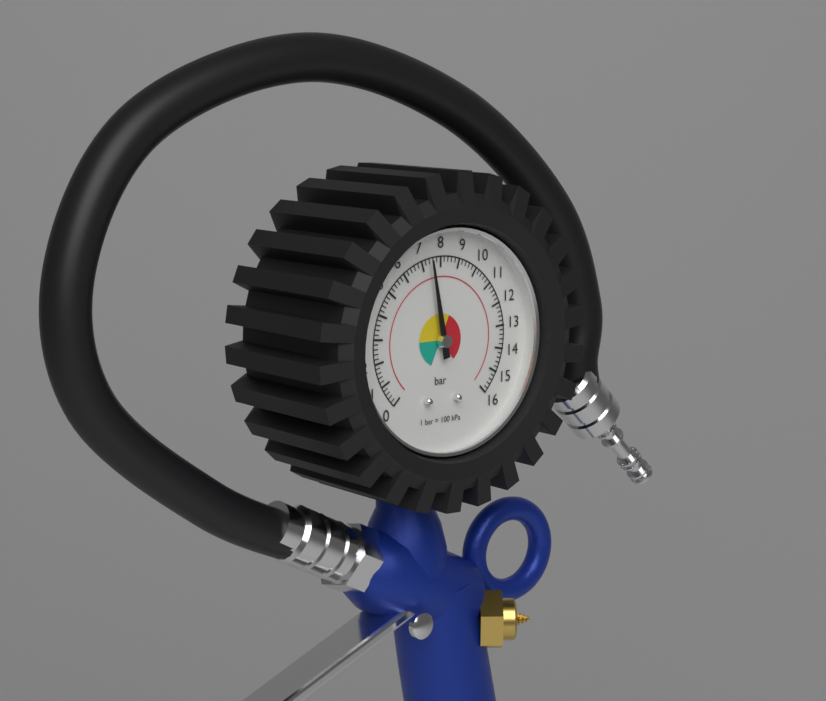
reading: 7.4 bar
